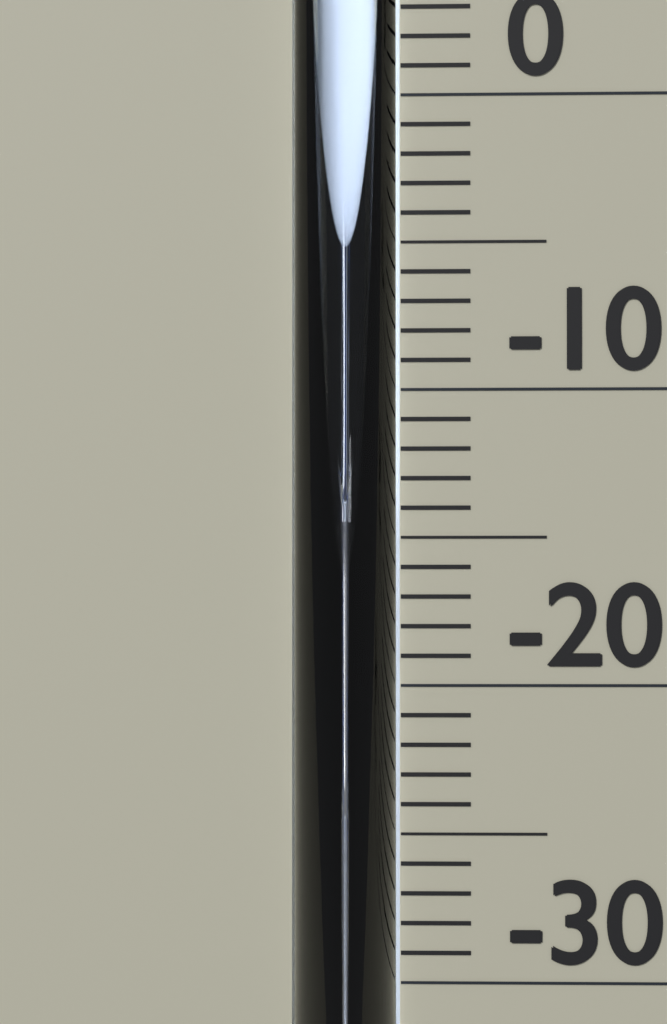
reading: -14 °C
